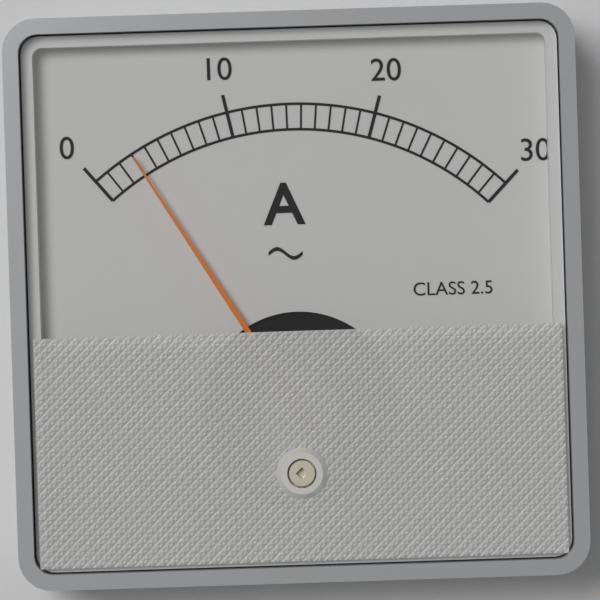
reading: 3 A
